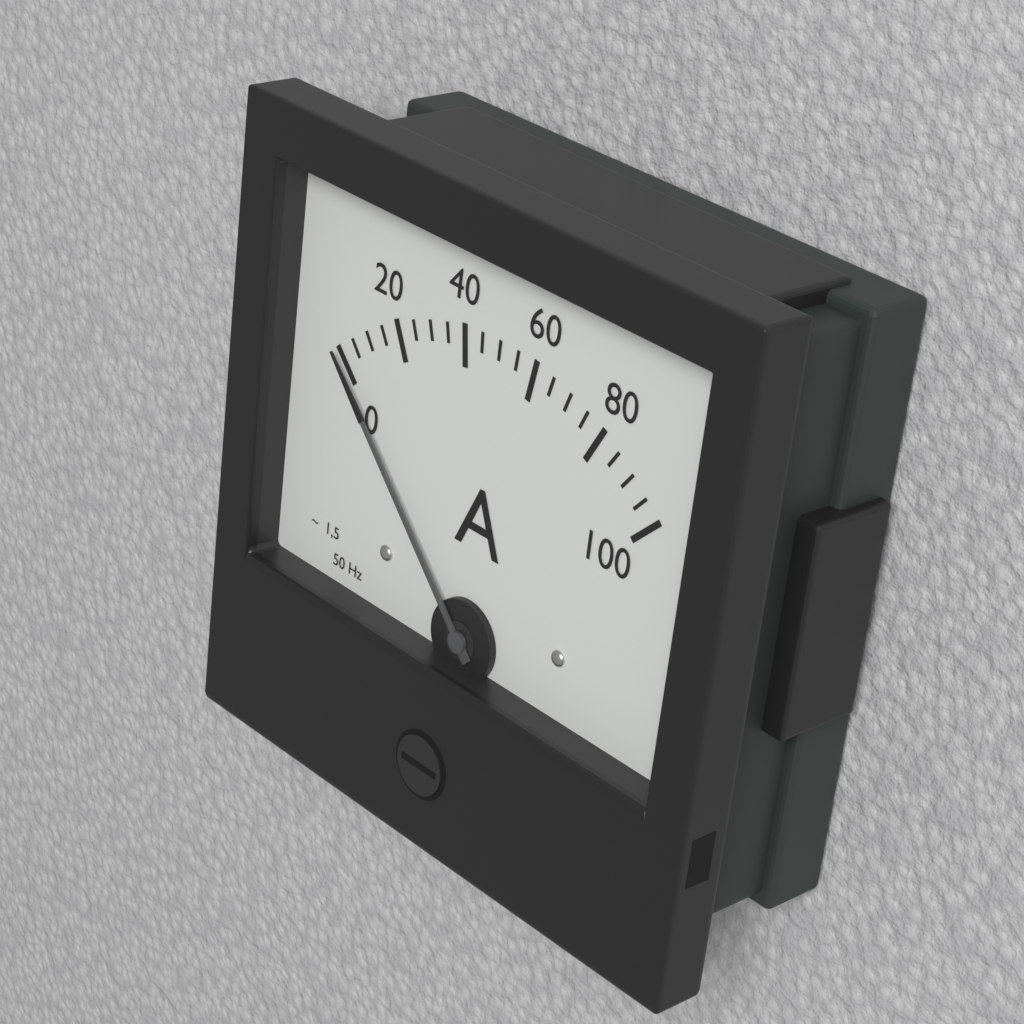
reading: 0 A
